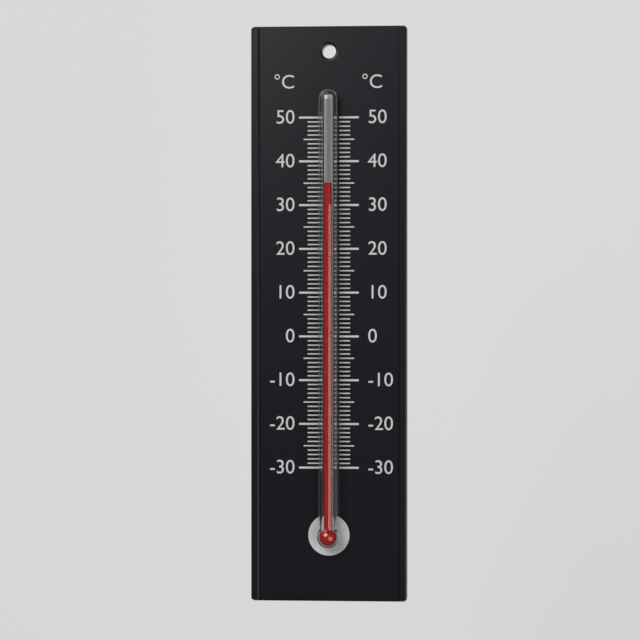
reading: 35 °C
